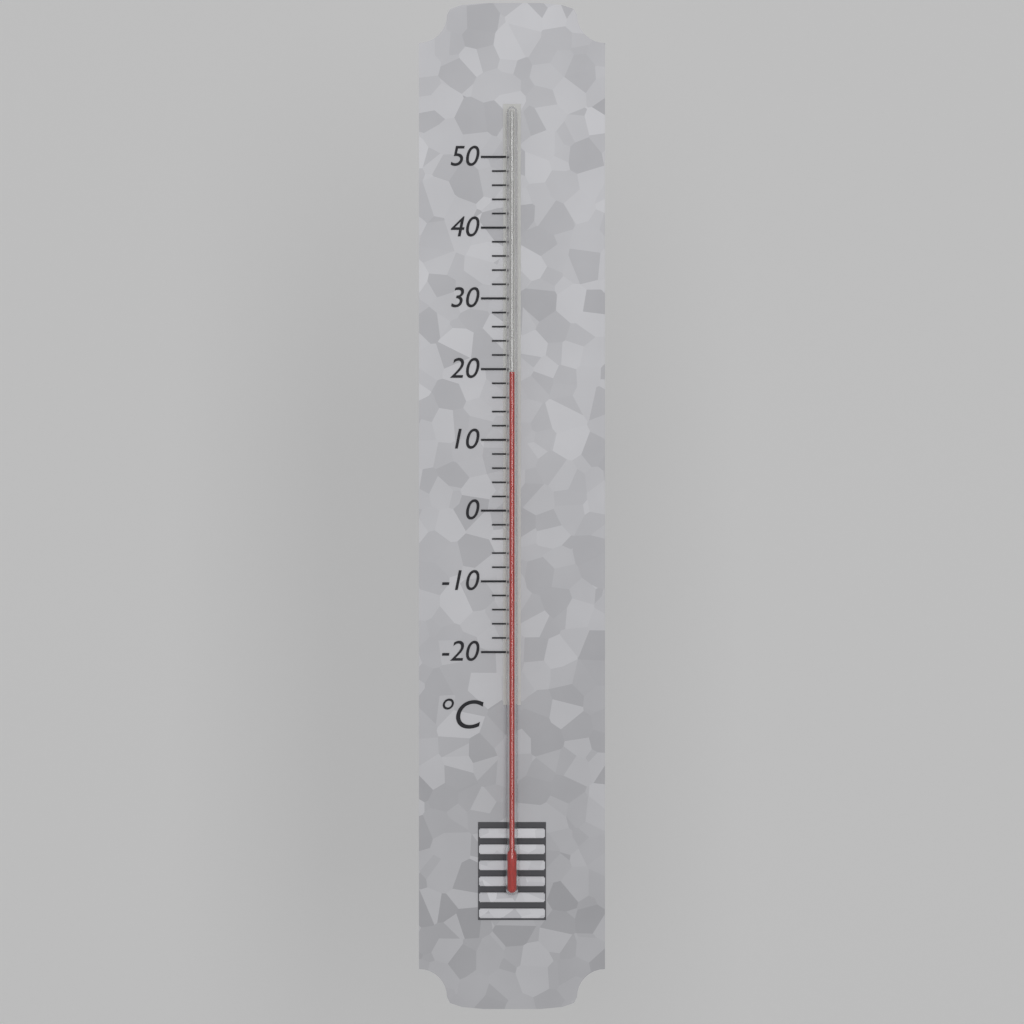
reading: 19.5 °C
